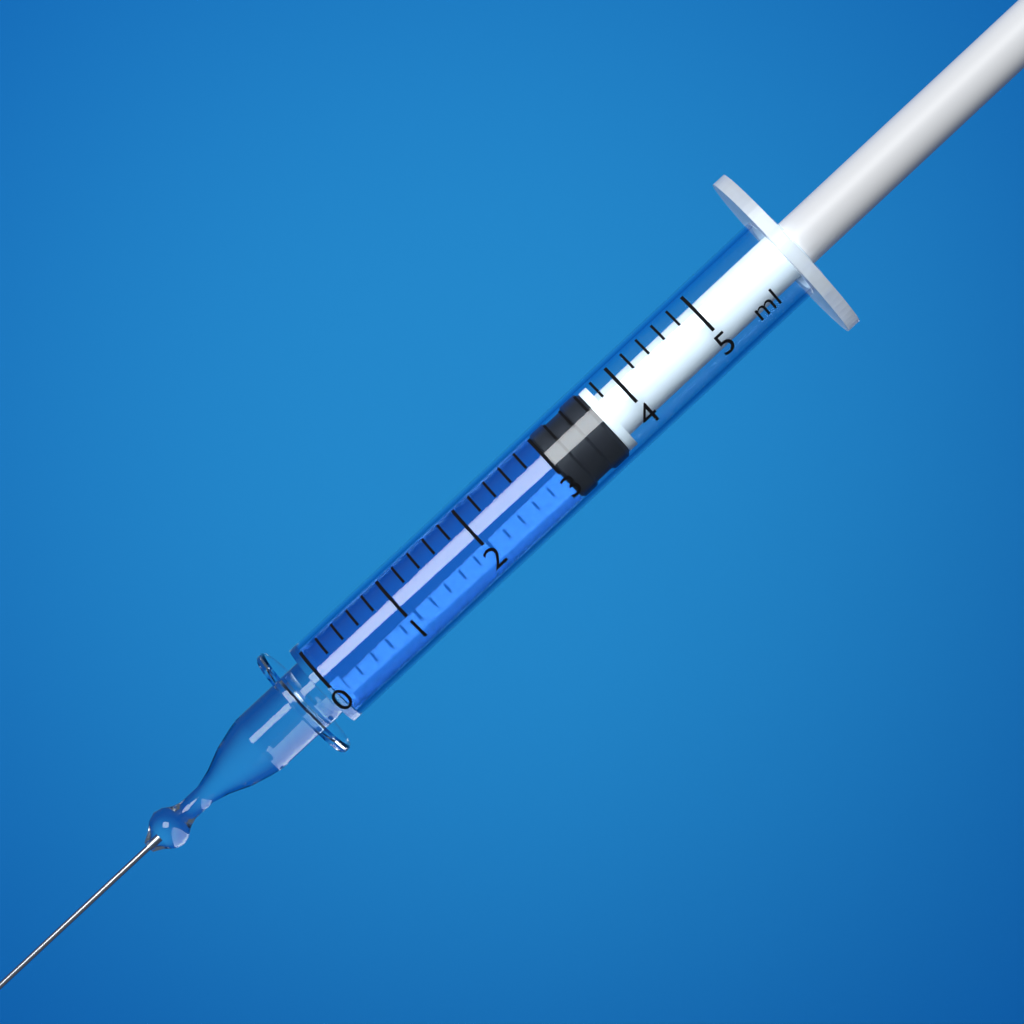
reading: 3.0 ml
